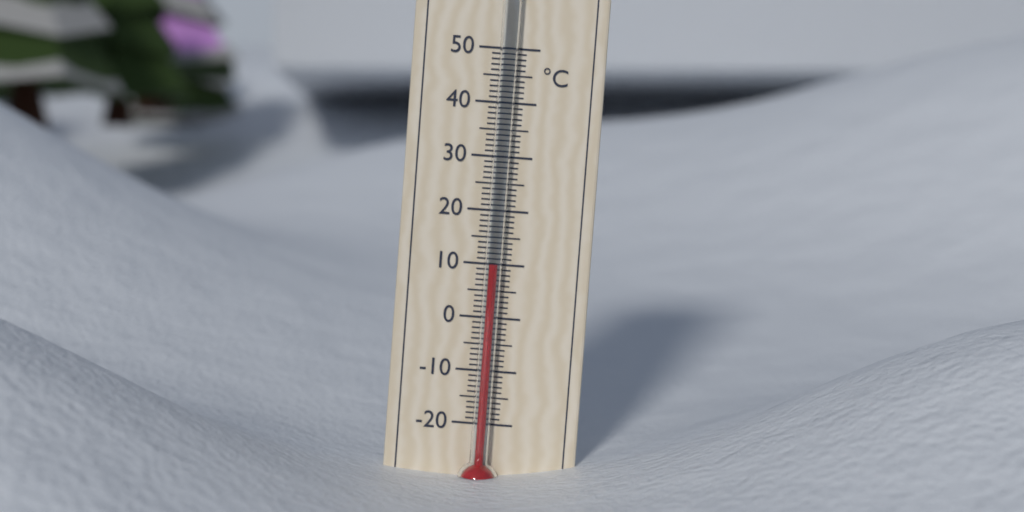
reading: 10 °C
